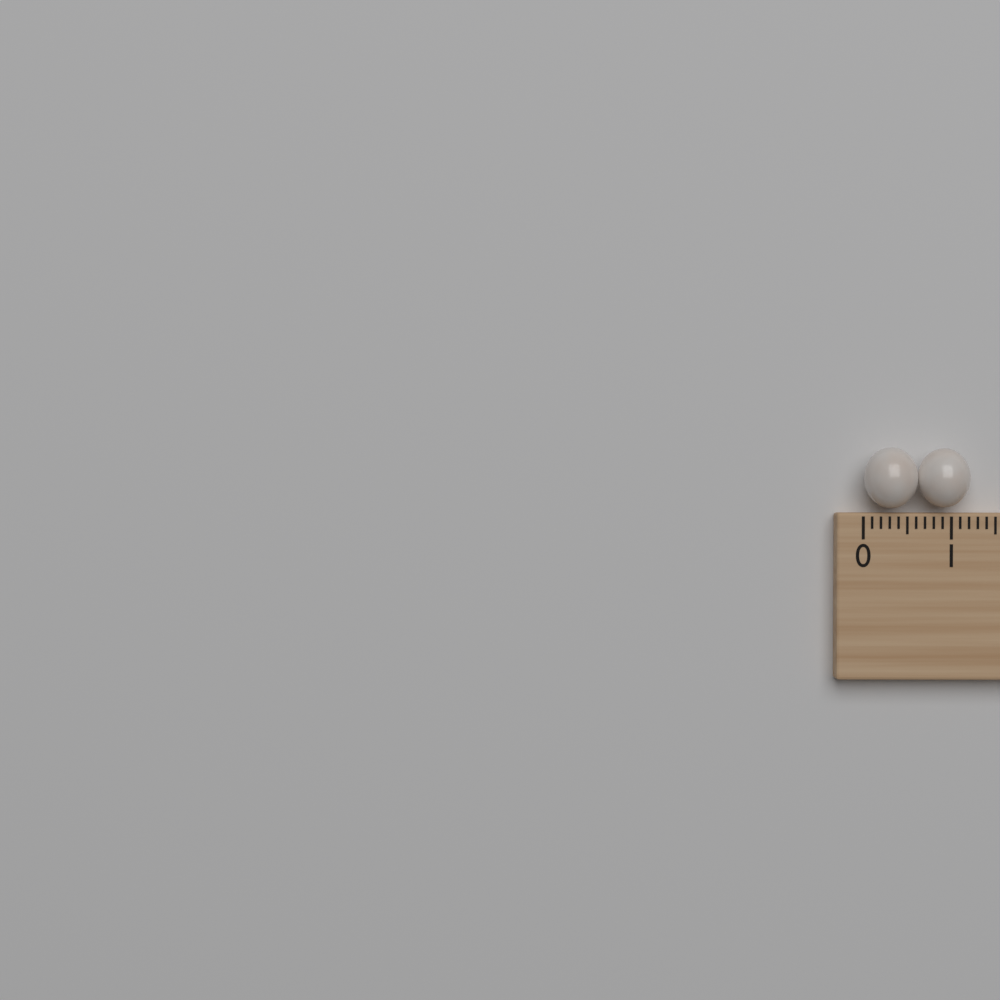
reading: 1.2 (no unit)
